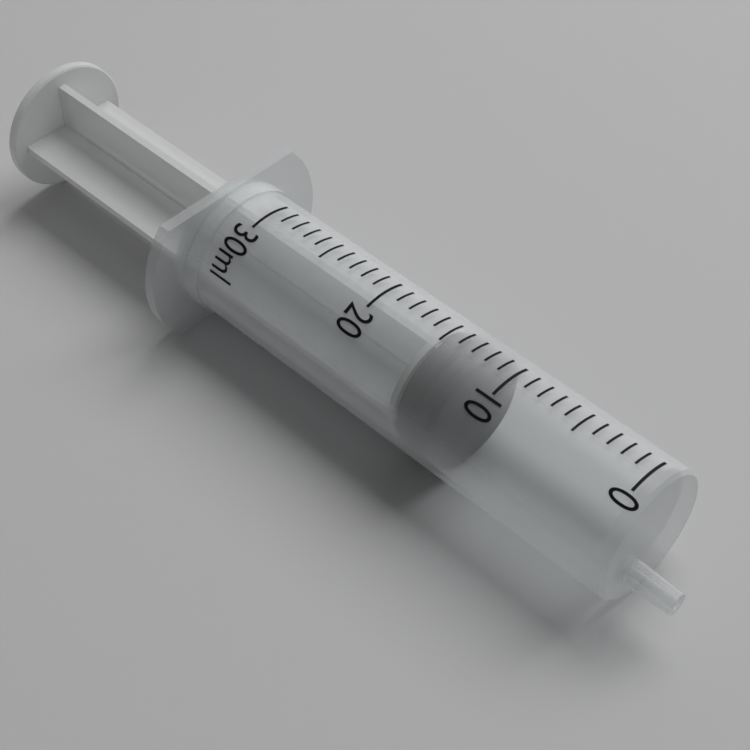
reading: 12 ml
